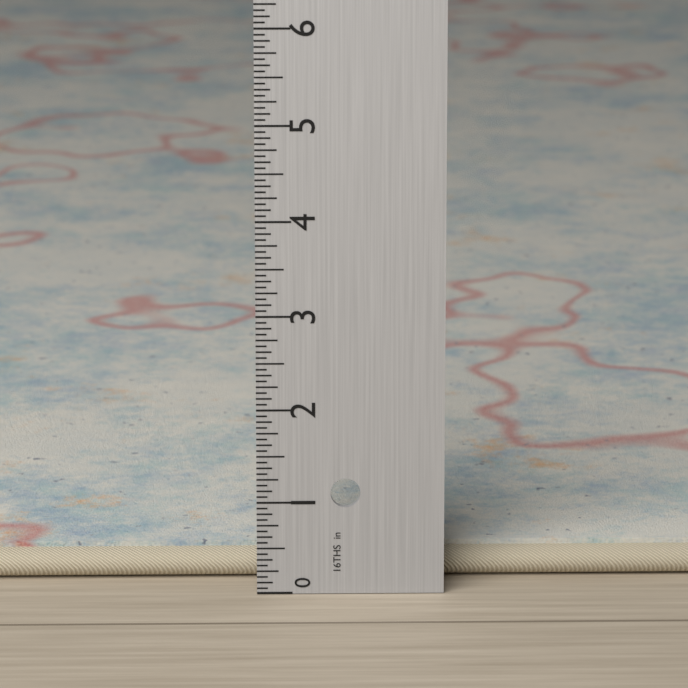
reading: 0.3750 in
